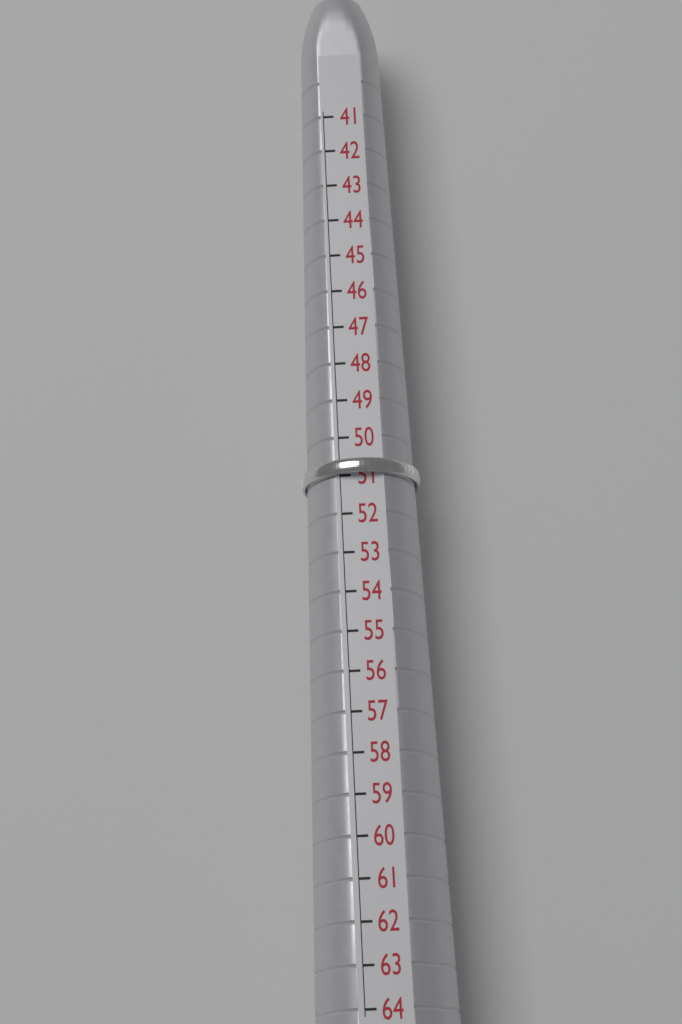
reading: 51 (no unit)
